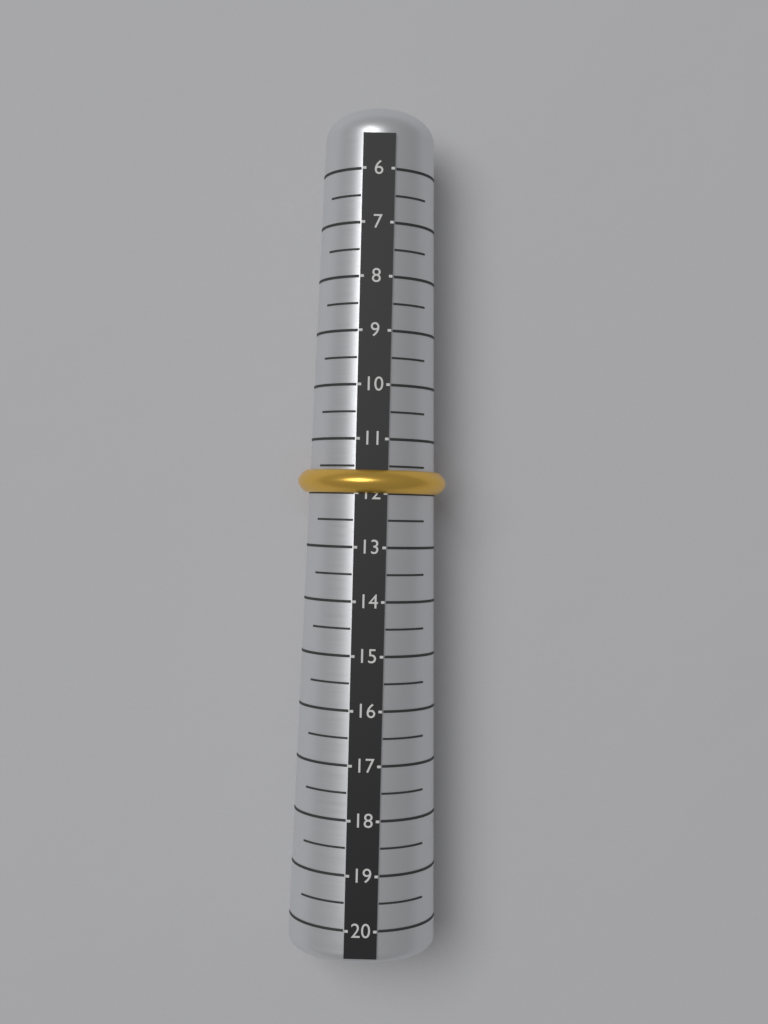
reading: 12.0 (no unit)
